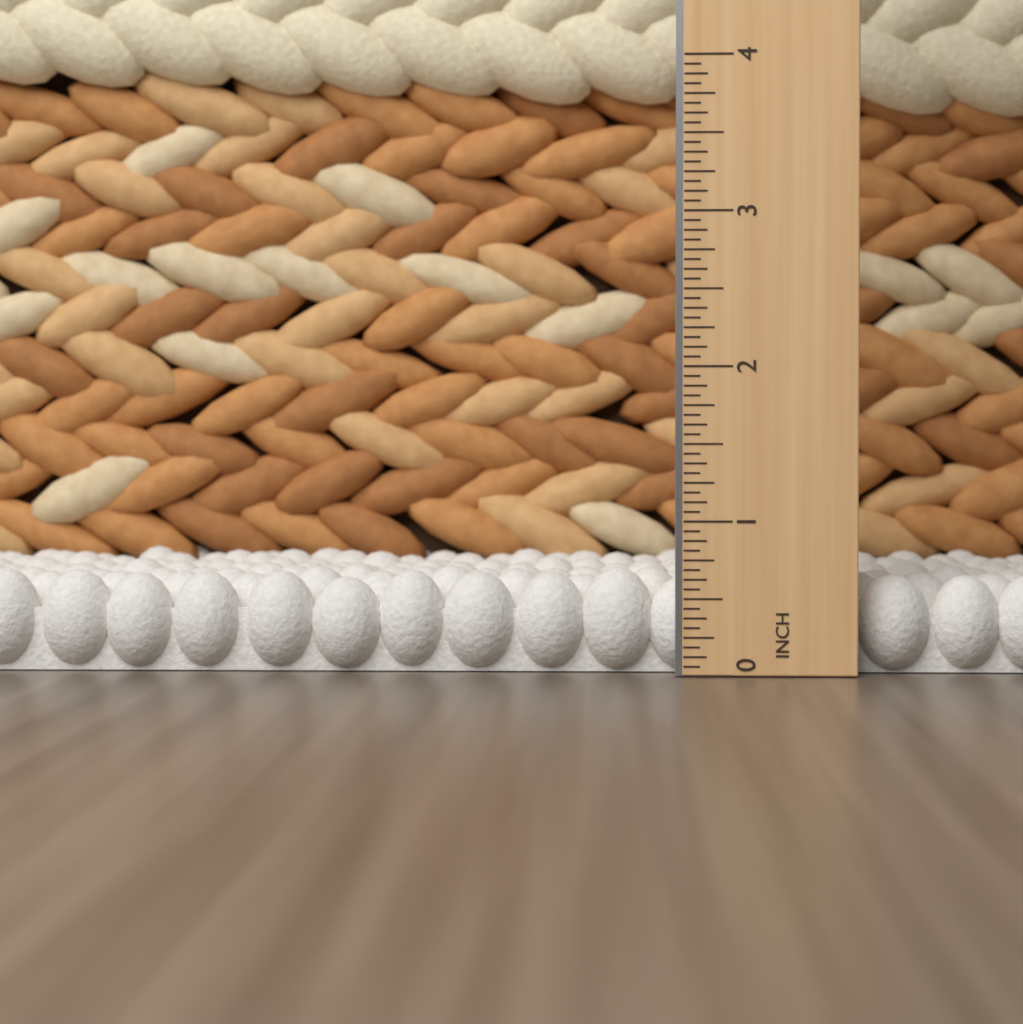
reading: 0.6875 in
